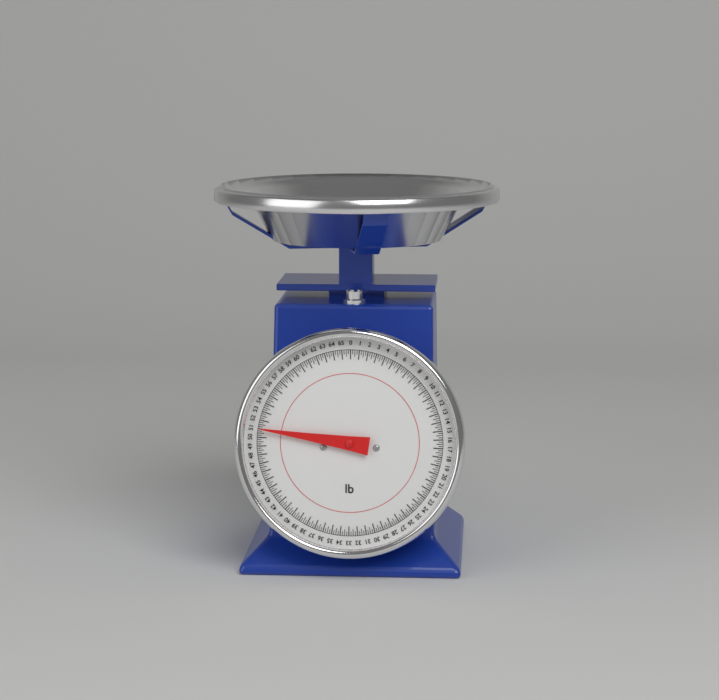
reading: 51.00 lb
